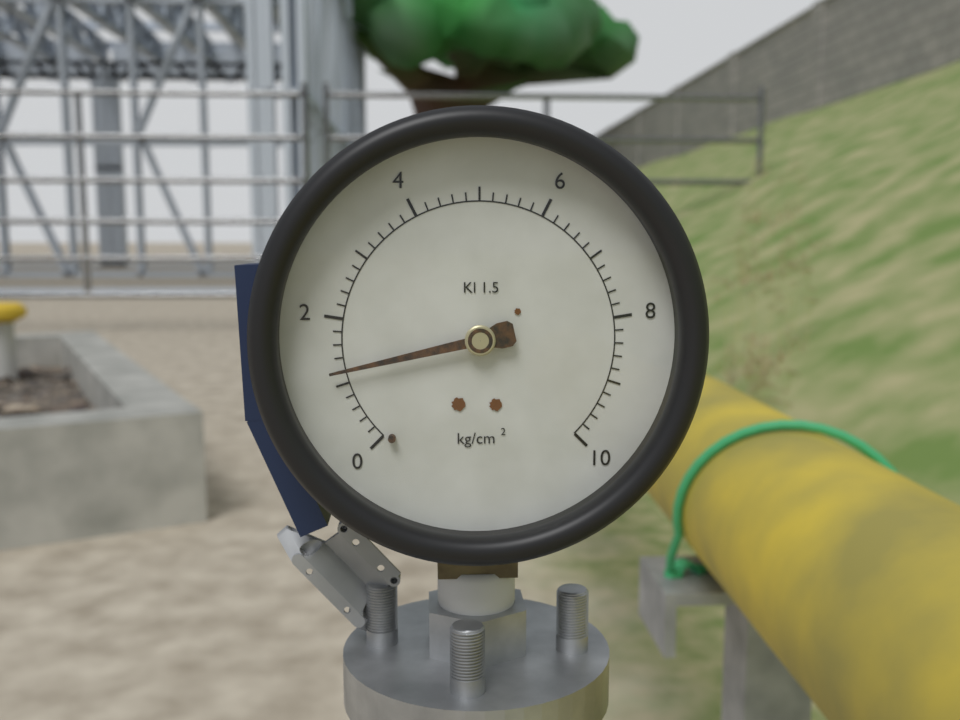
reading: 1.2 kg/cm²
